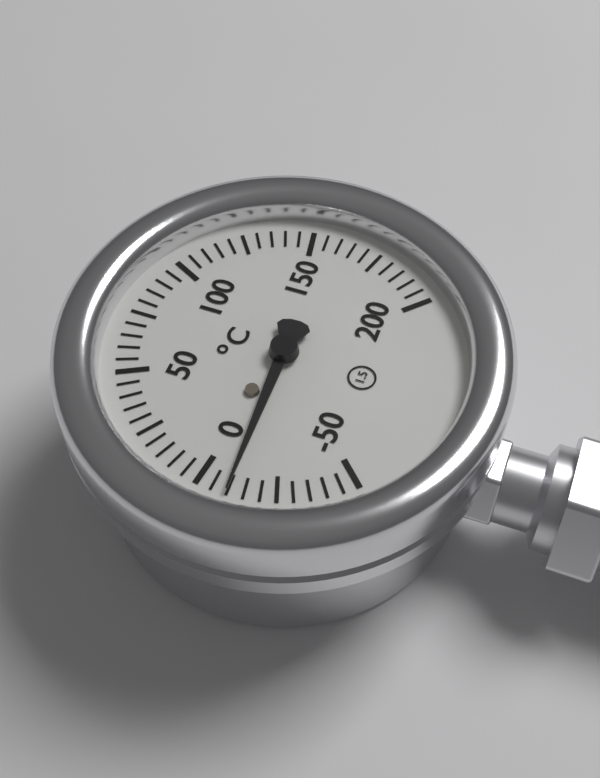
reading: -10 °C
